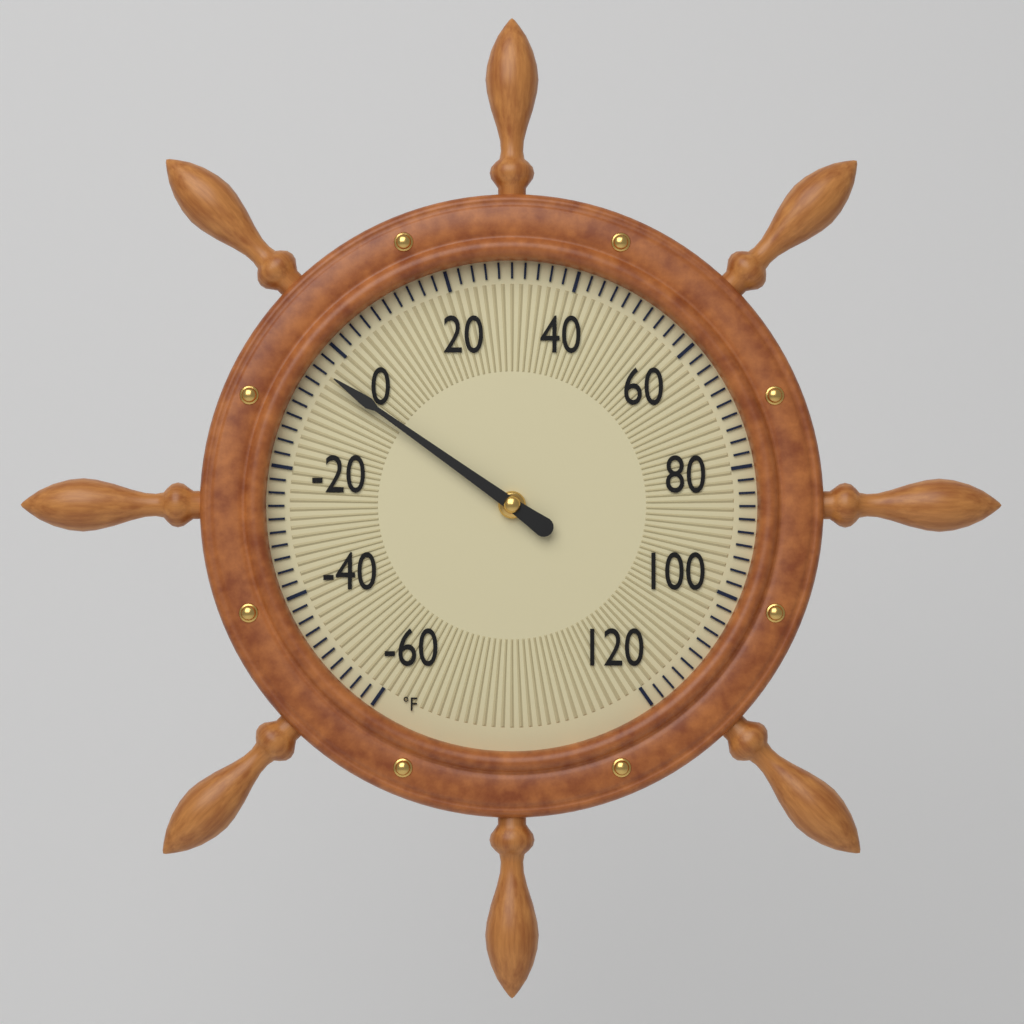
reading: -4 °F
